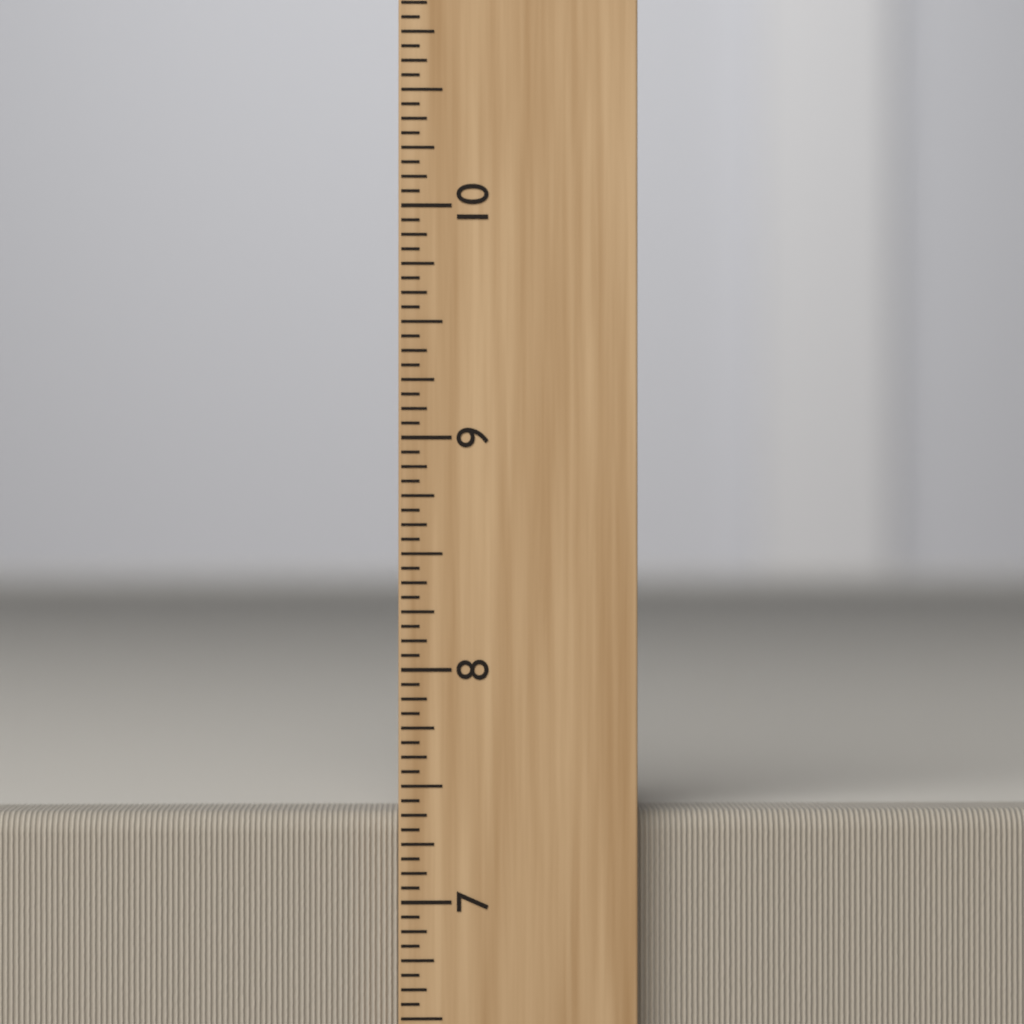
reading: 7.3750 inch
